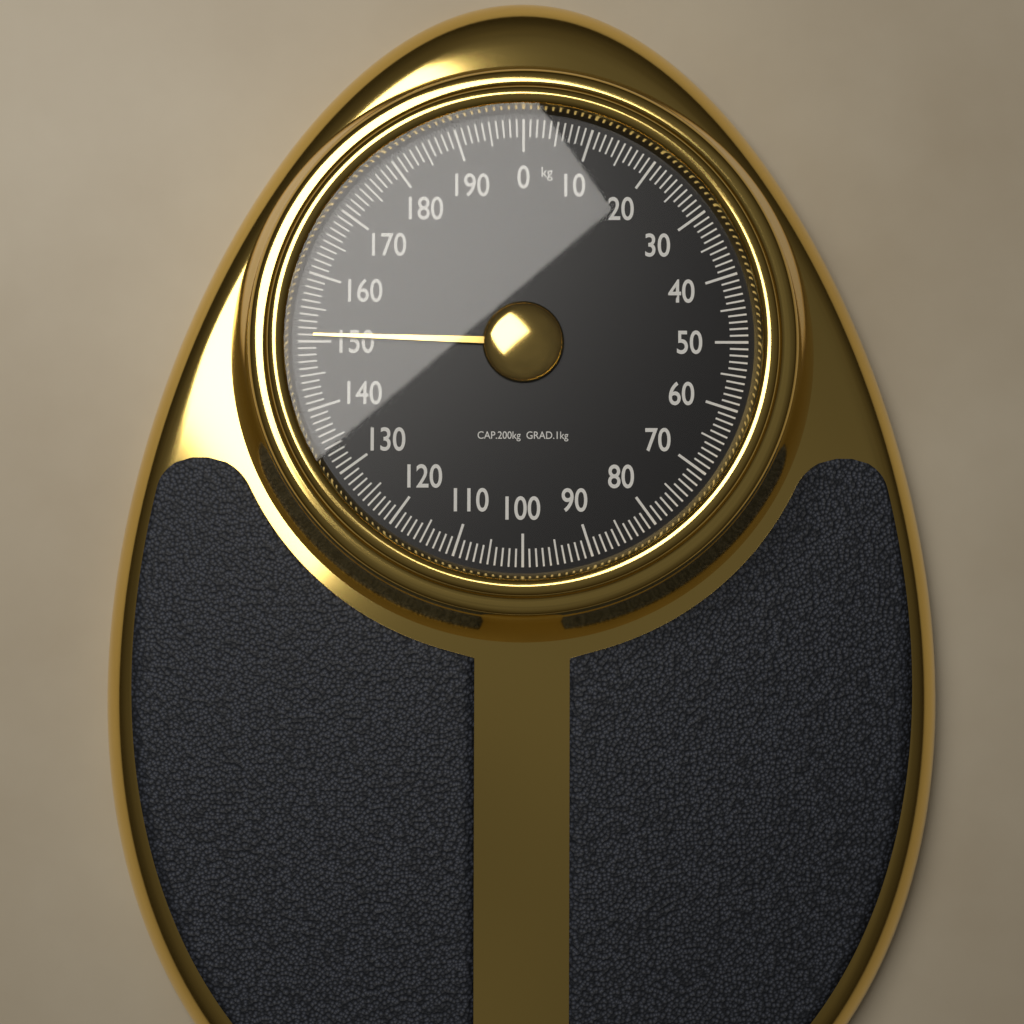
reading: 151 kg
